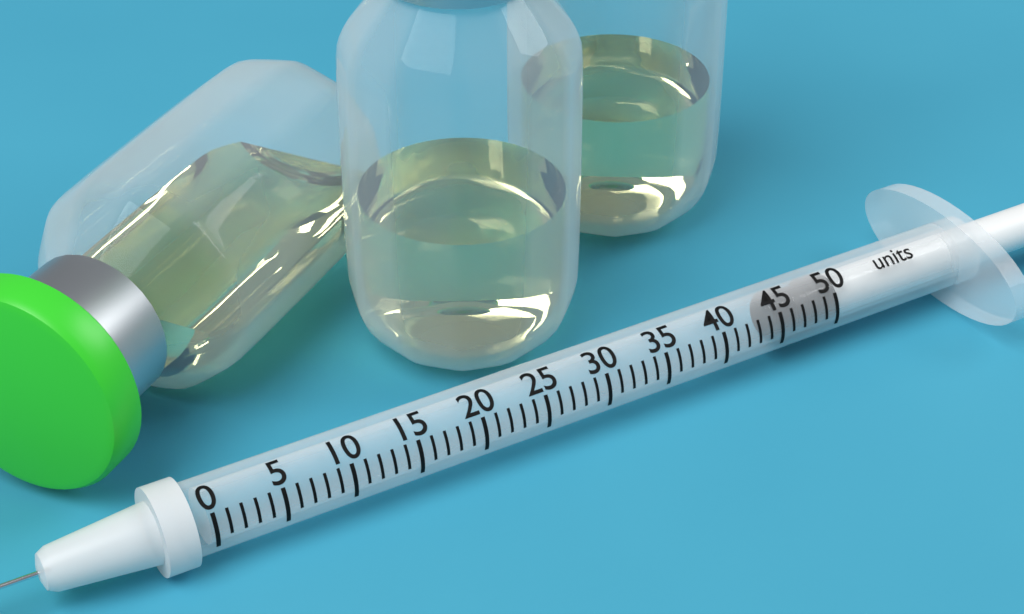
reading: 45 units
